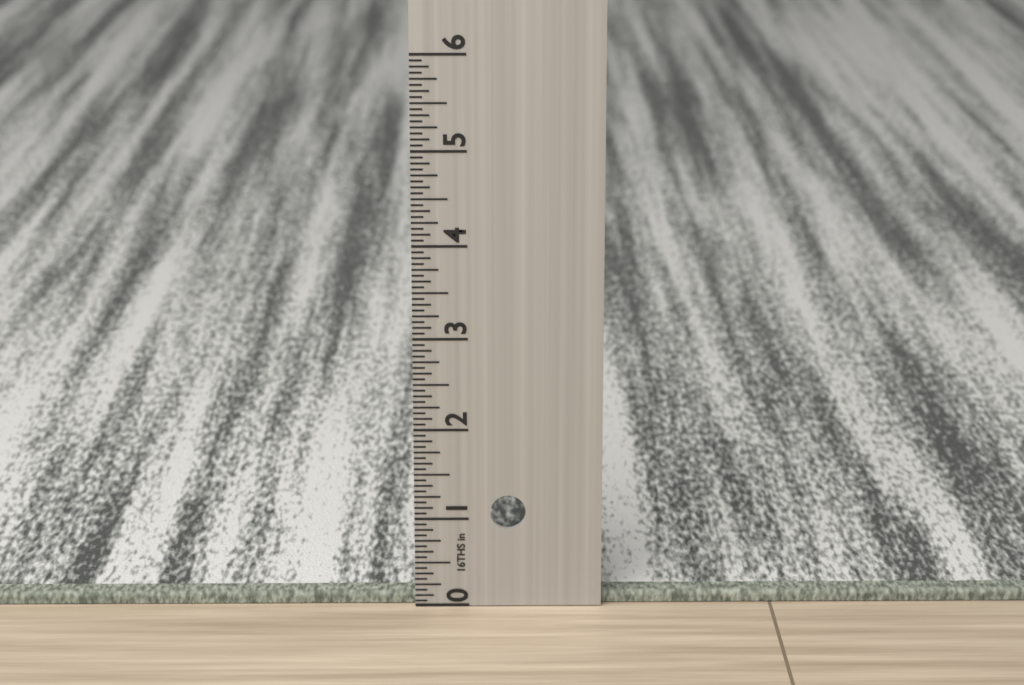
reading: 0.1250 in
